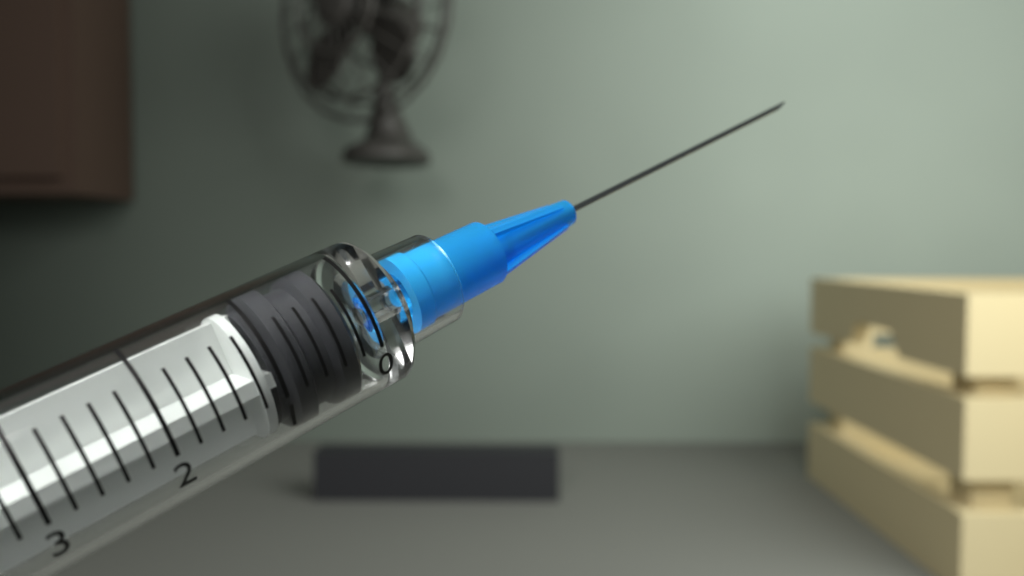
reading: 0.2 ml
